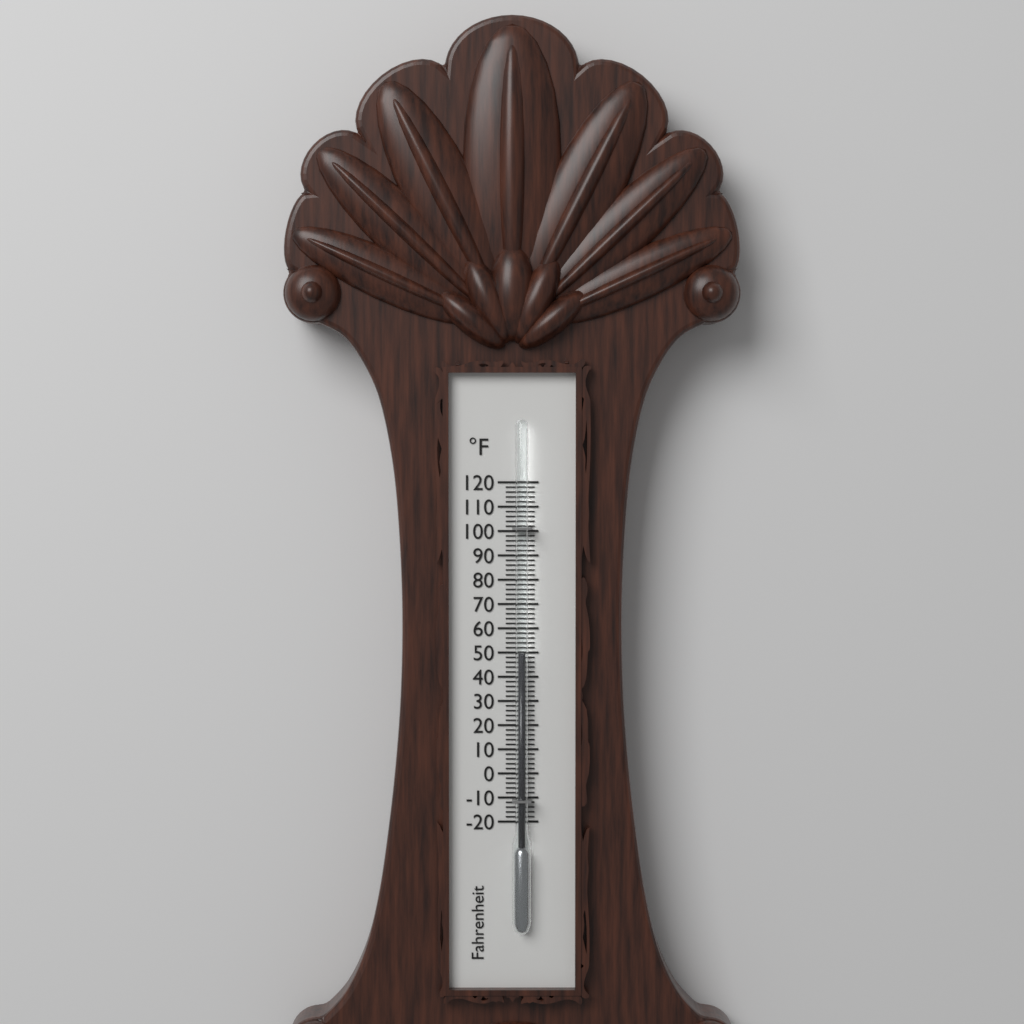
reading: 50 °F
